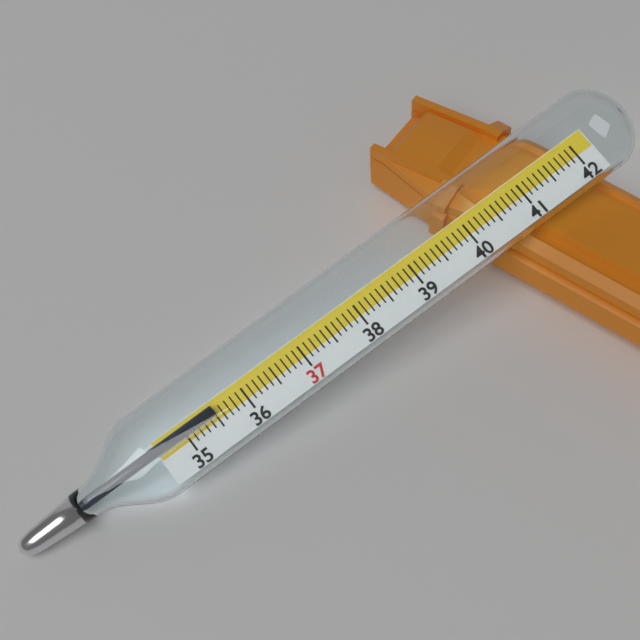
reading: 35.5 (no unit)
